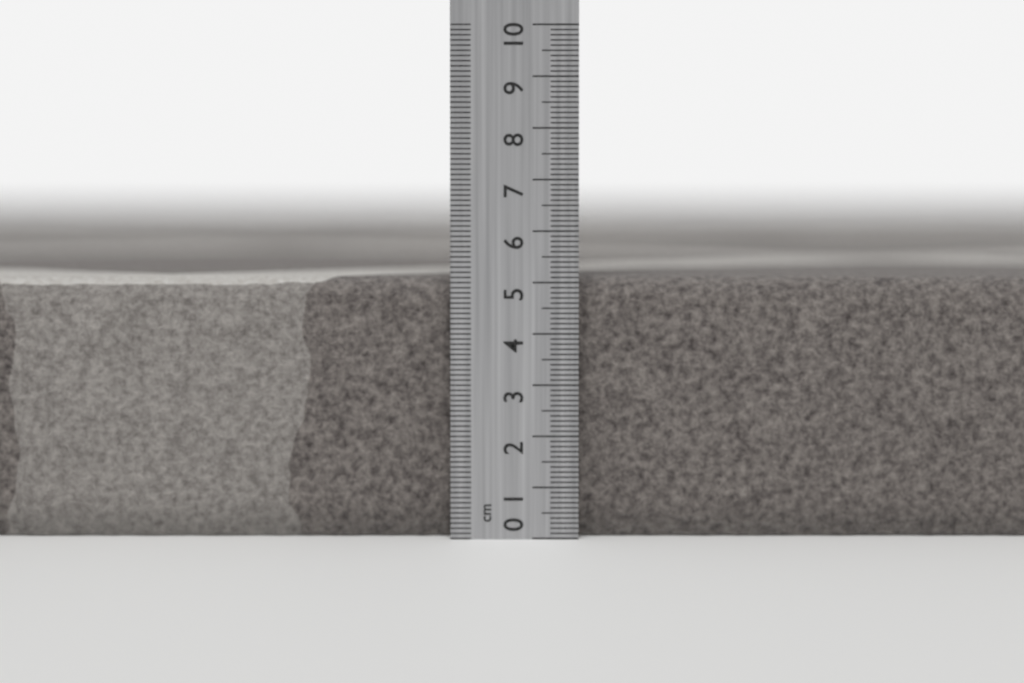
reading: 5.1 cm
